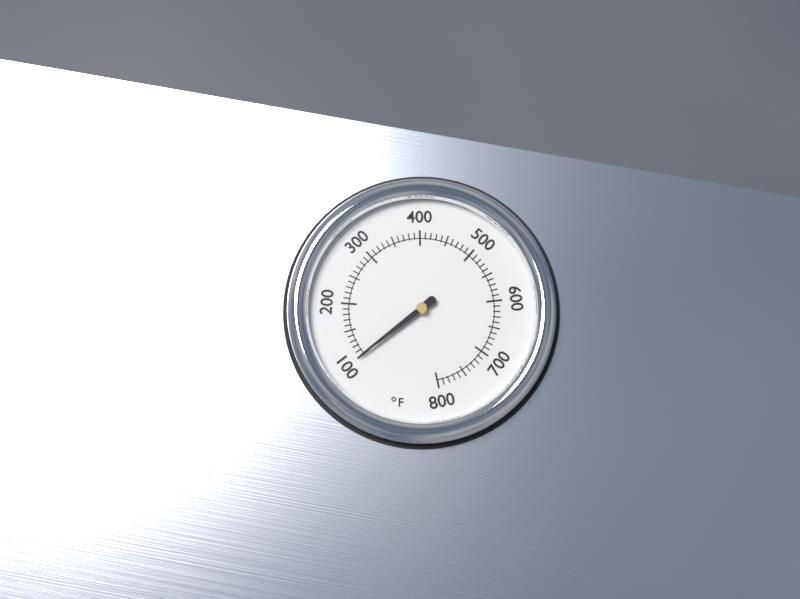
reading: 100 °F
